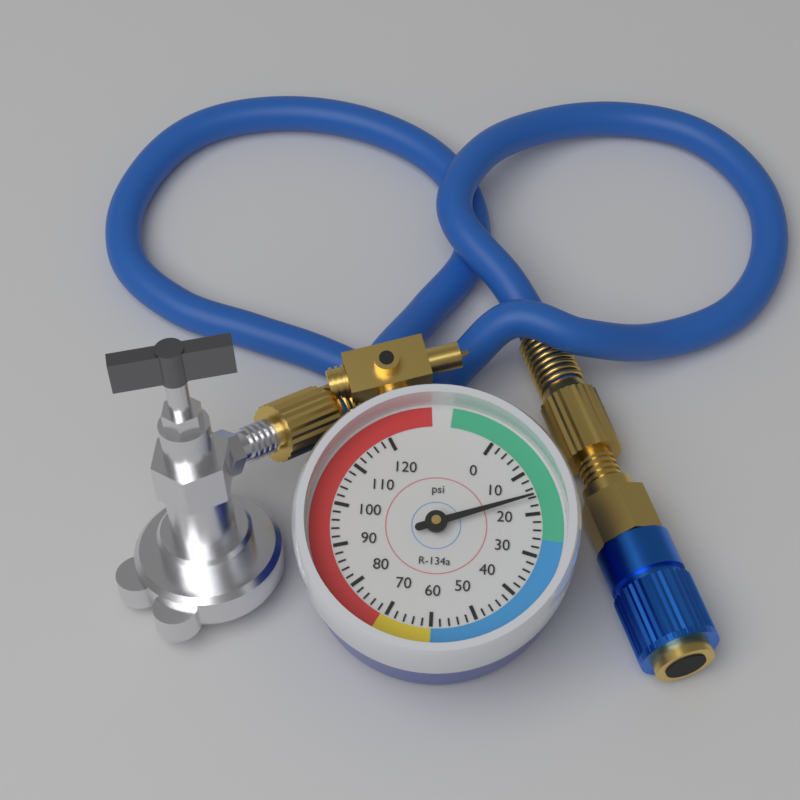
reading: 16 psi
